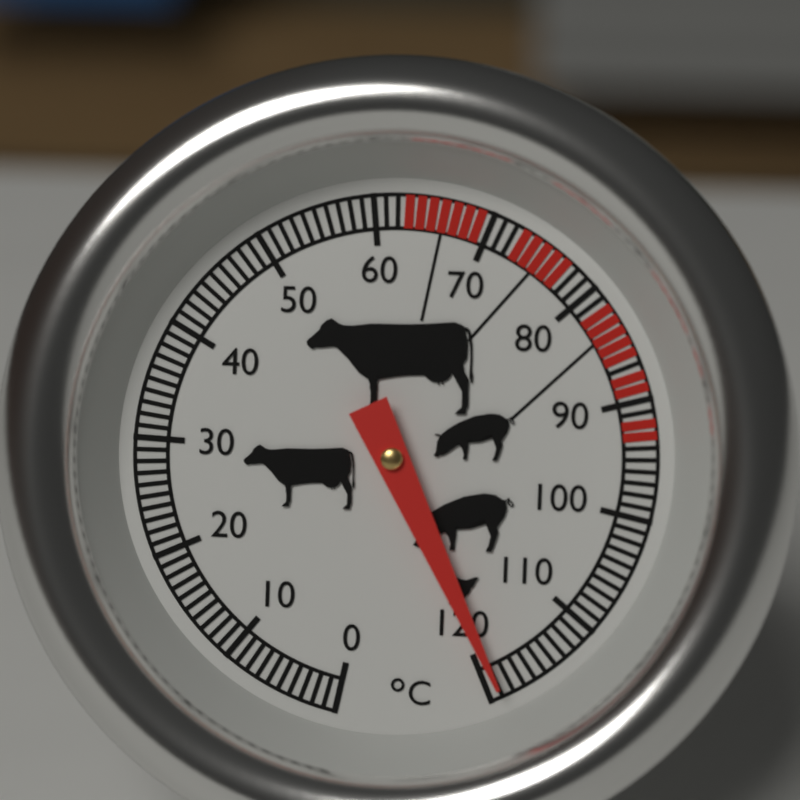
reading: 119 °C
